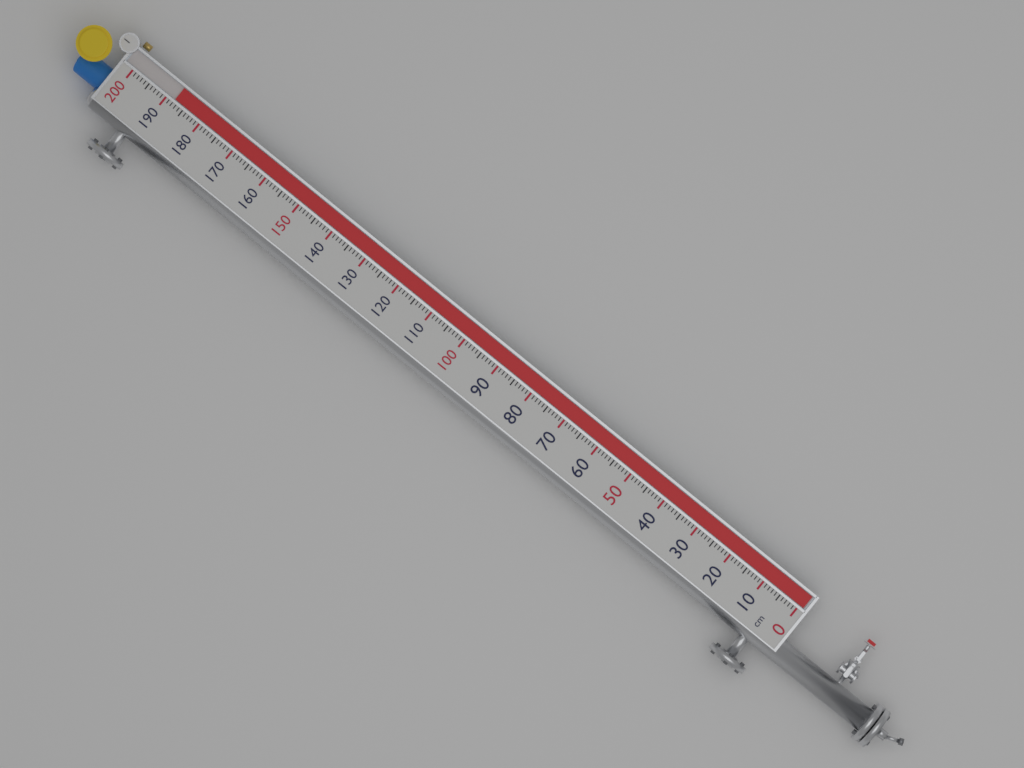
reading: 188 cm
